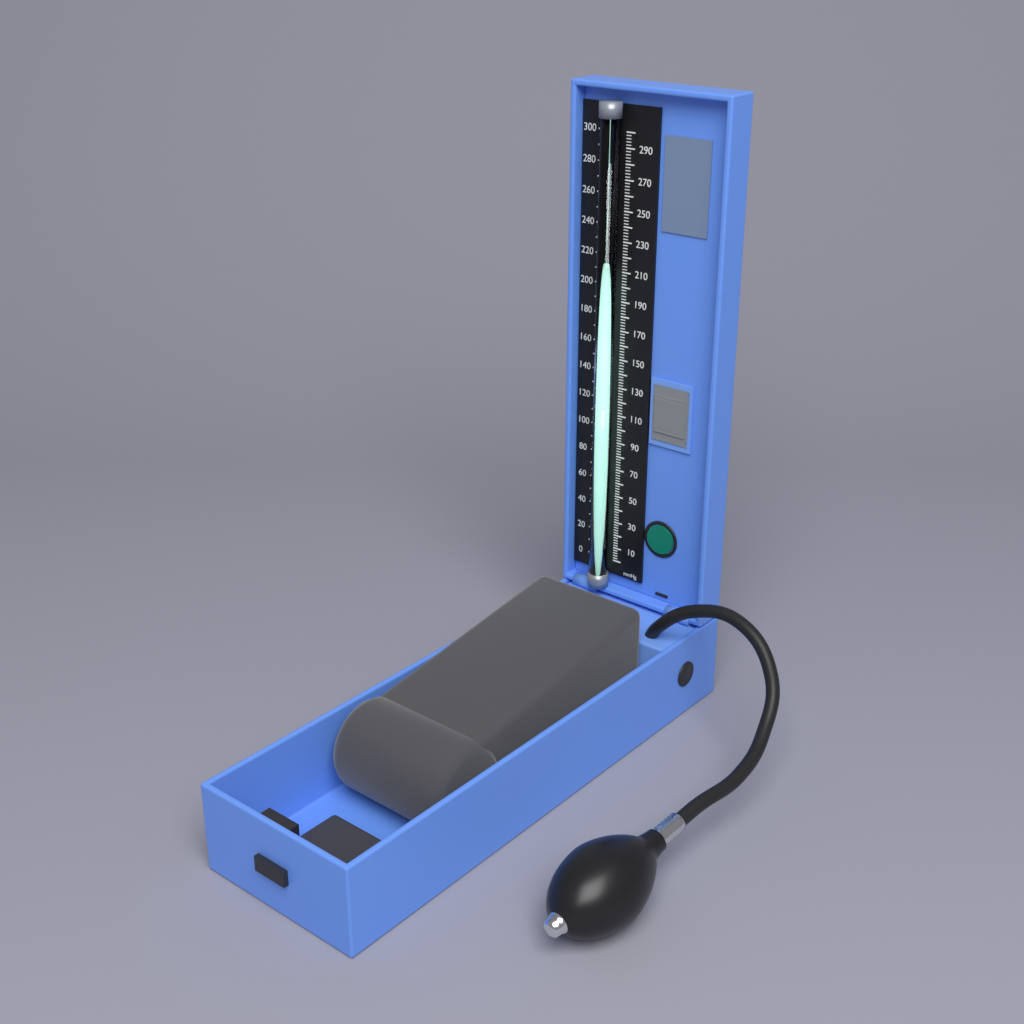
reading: 206 mmHg
